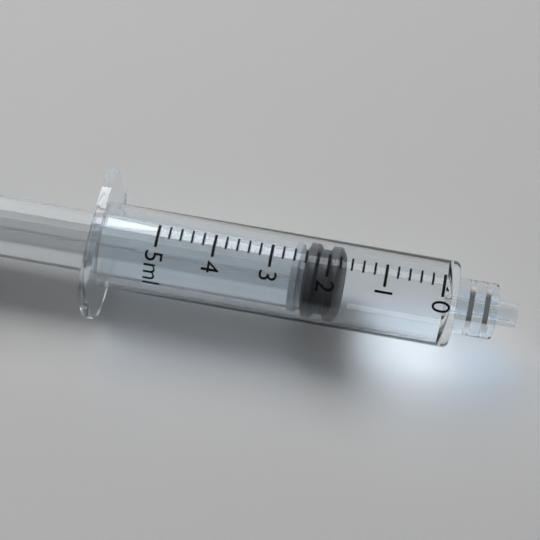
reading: 1.8 ml
